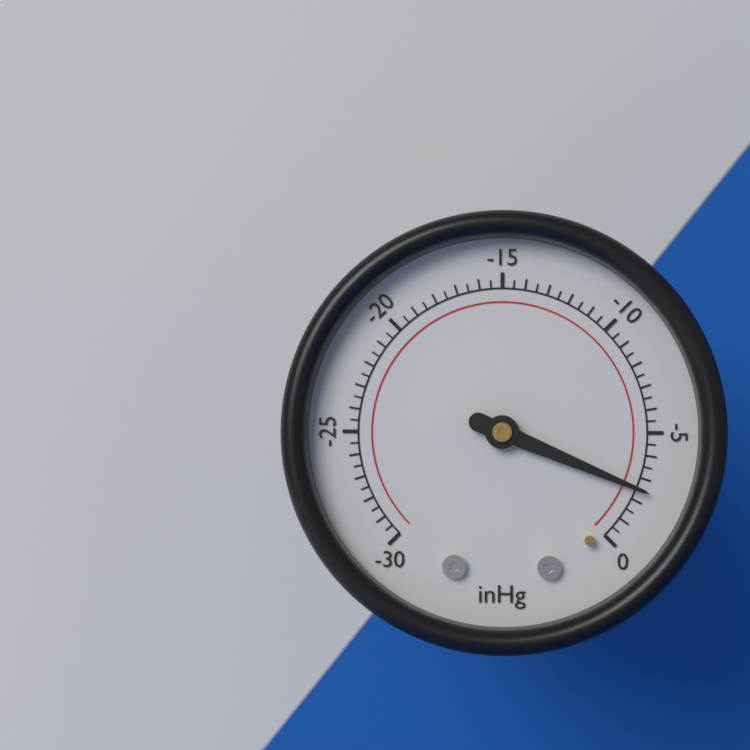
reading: -2.5 inHg
